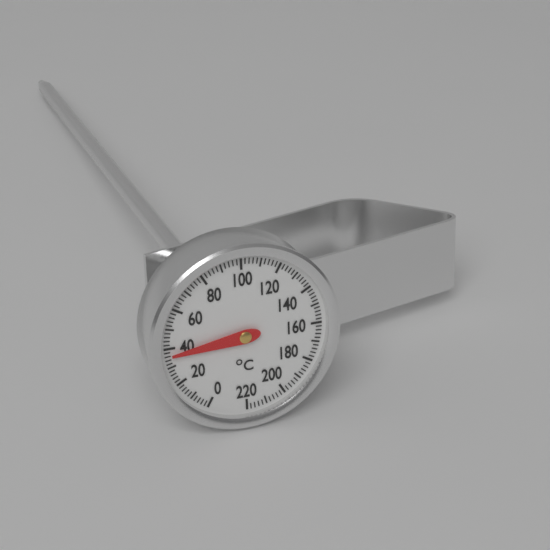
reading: 36 °C
